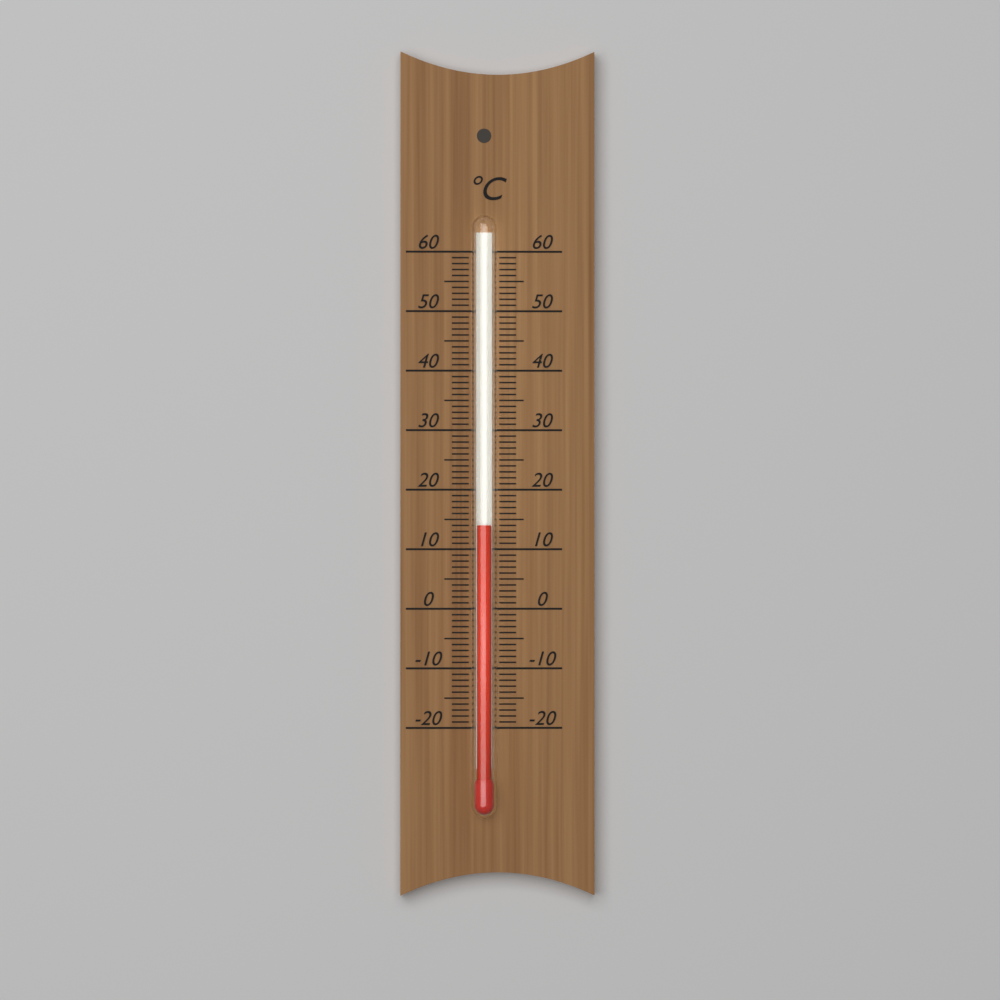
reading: 14 °C
